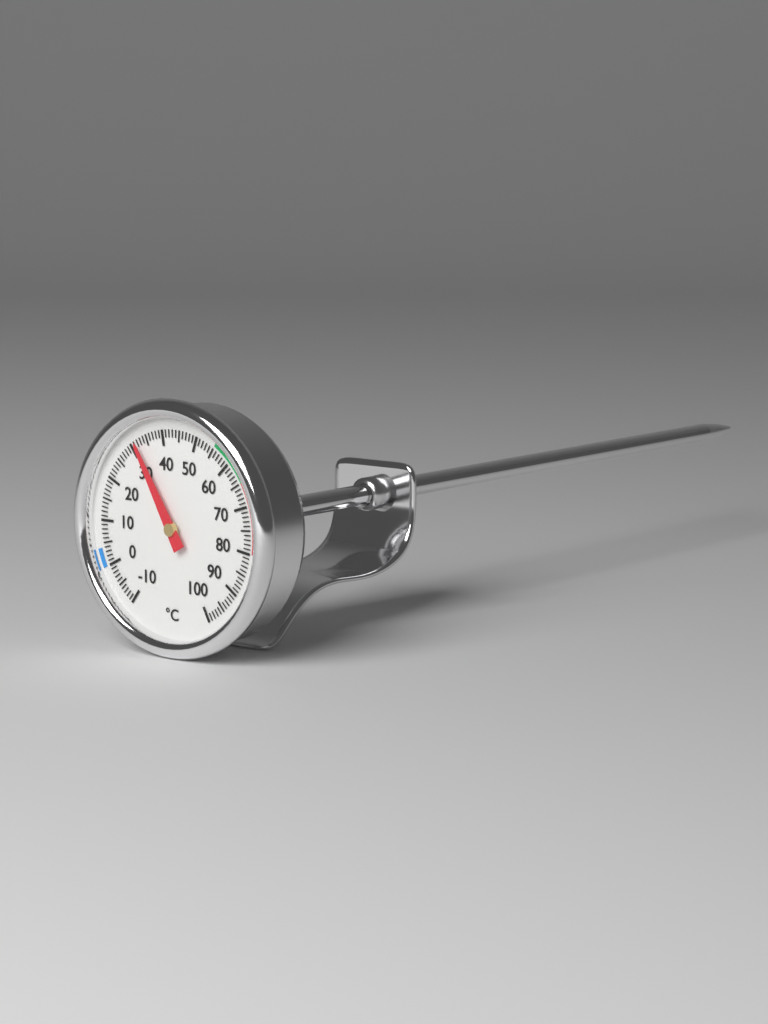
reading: 32 °C
